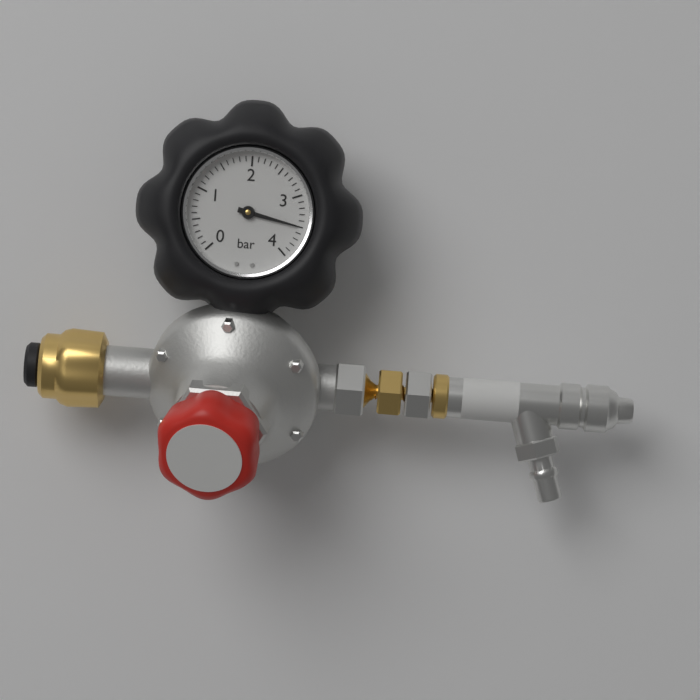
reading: 3.5 bar
